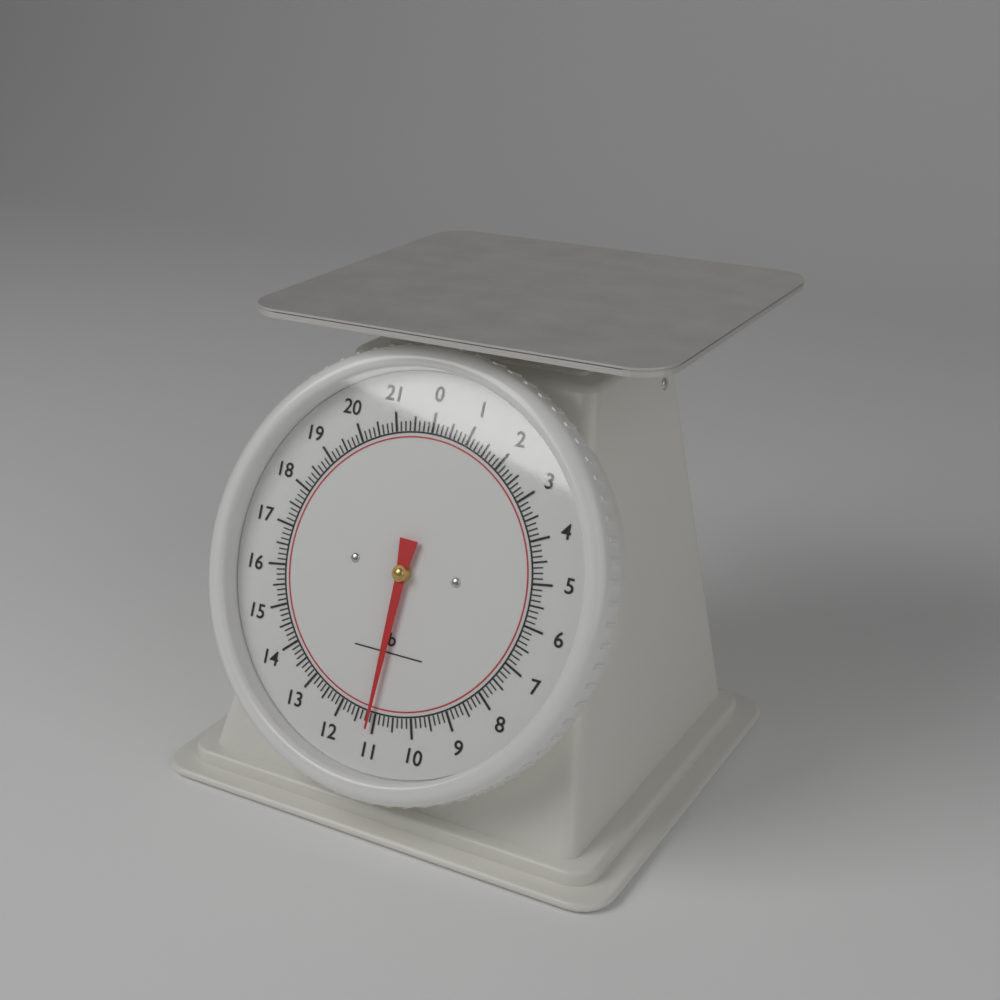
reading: 11.125 lb
